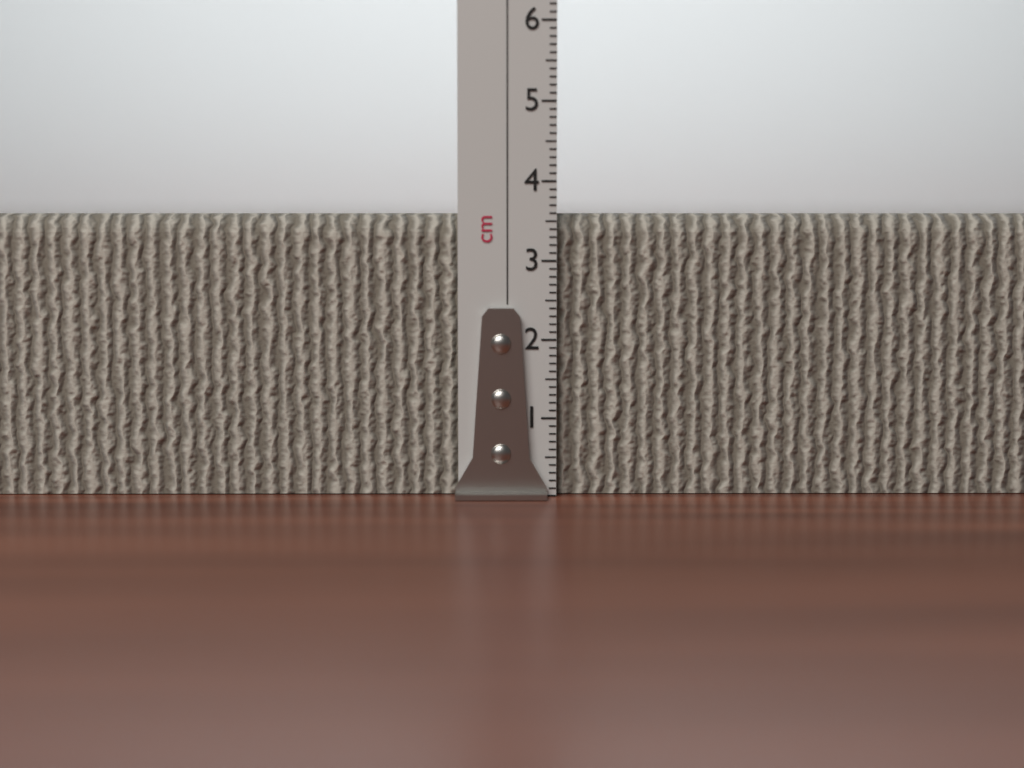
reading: 3.6 cm
